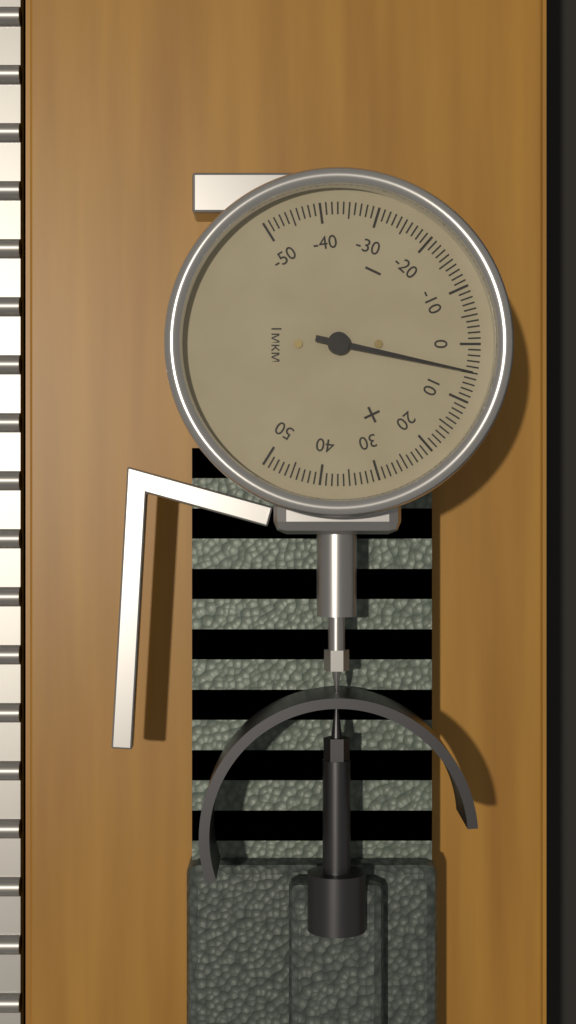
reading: 5 мкм
